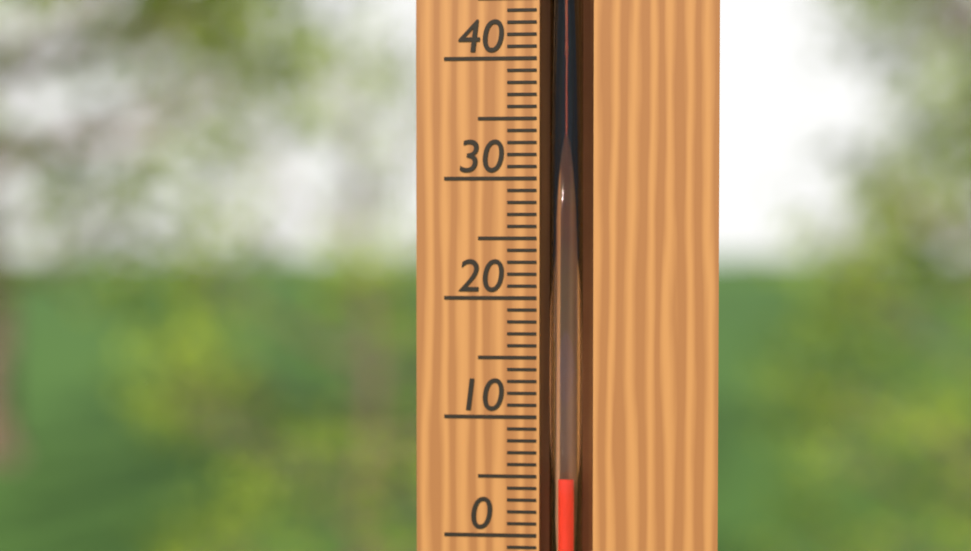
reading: 5 °C
